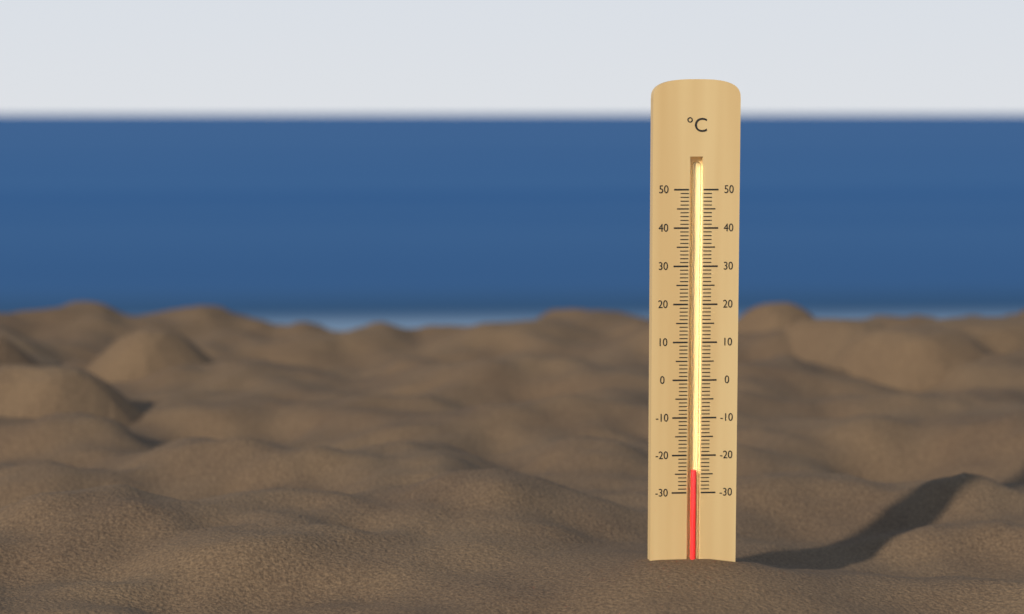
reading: -24 °C
